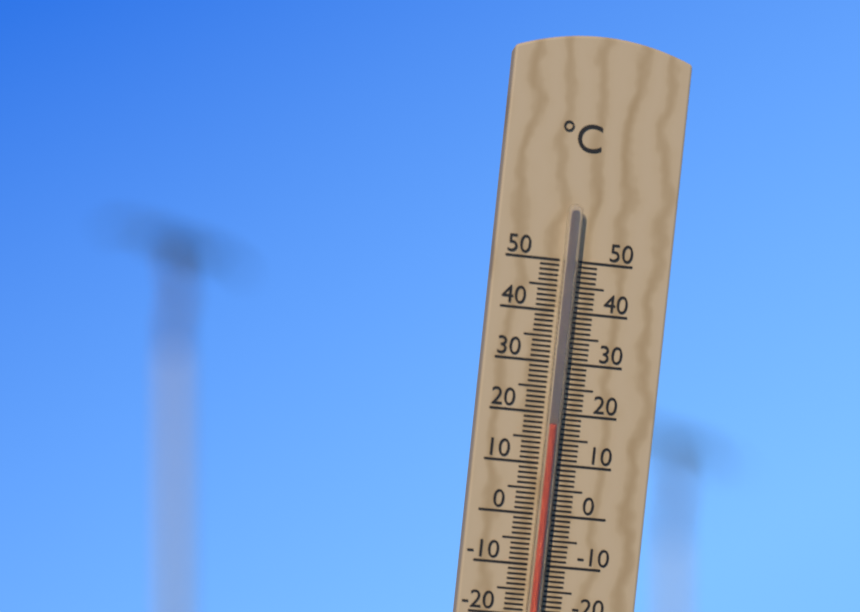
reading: 18 °C
